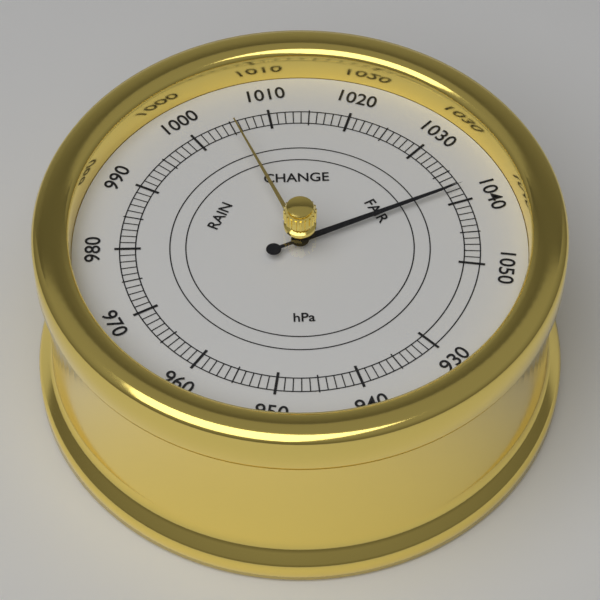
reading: 1038 hPa
